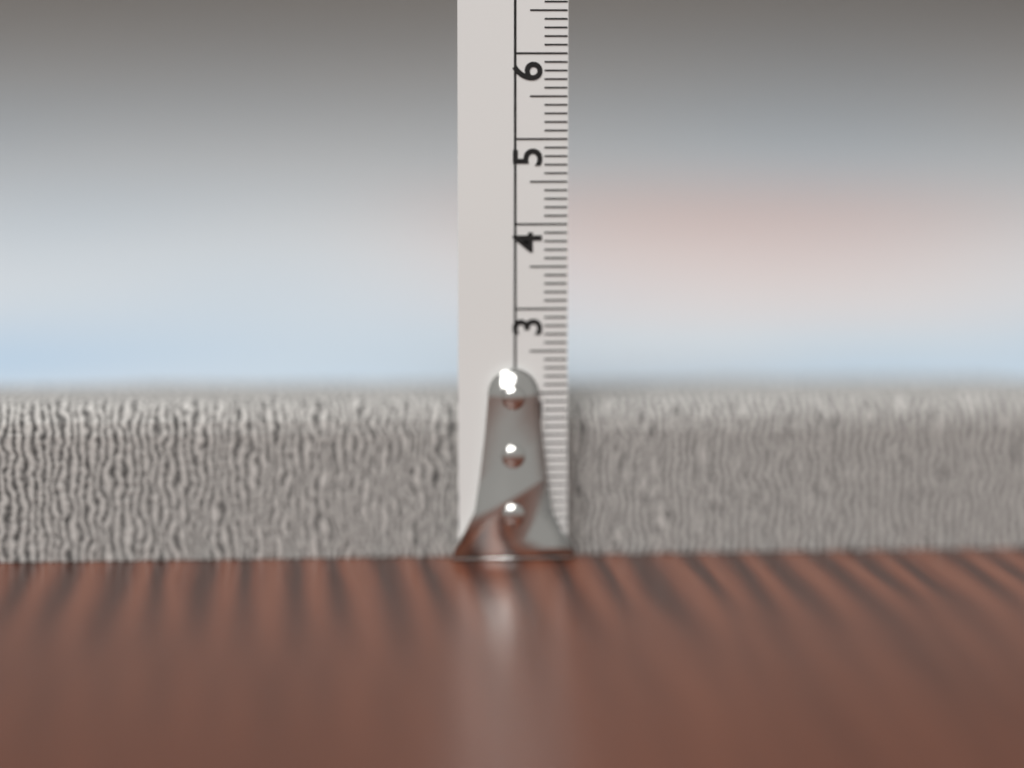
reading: 1.9 cm
